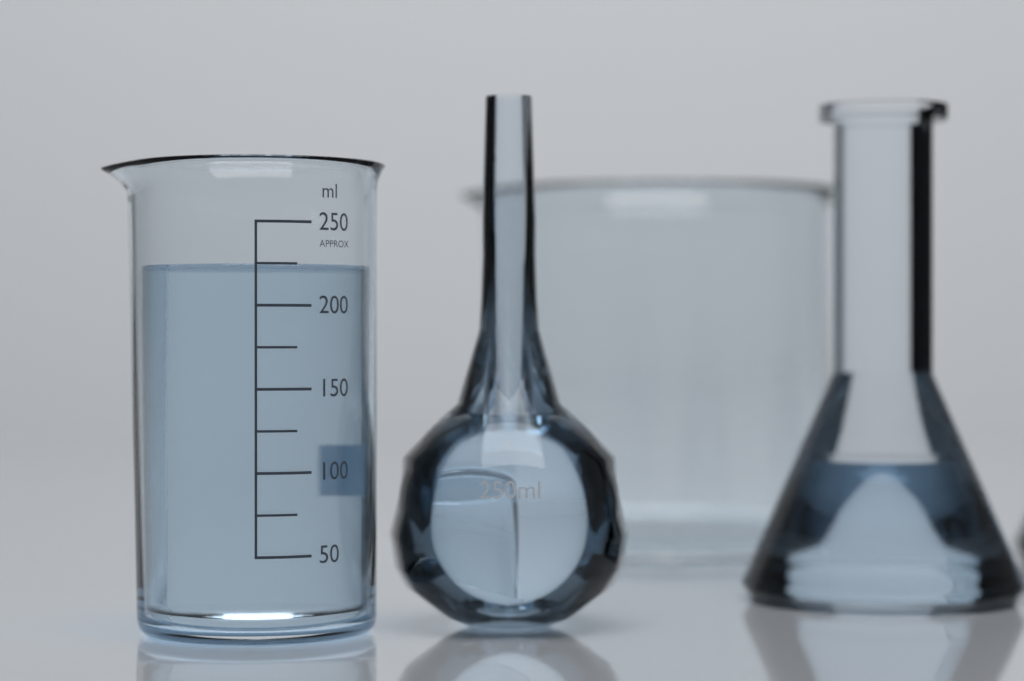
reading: 225 ml
